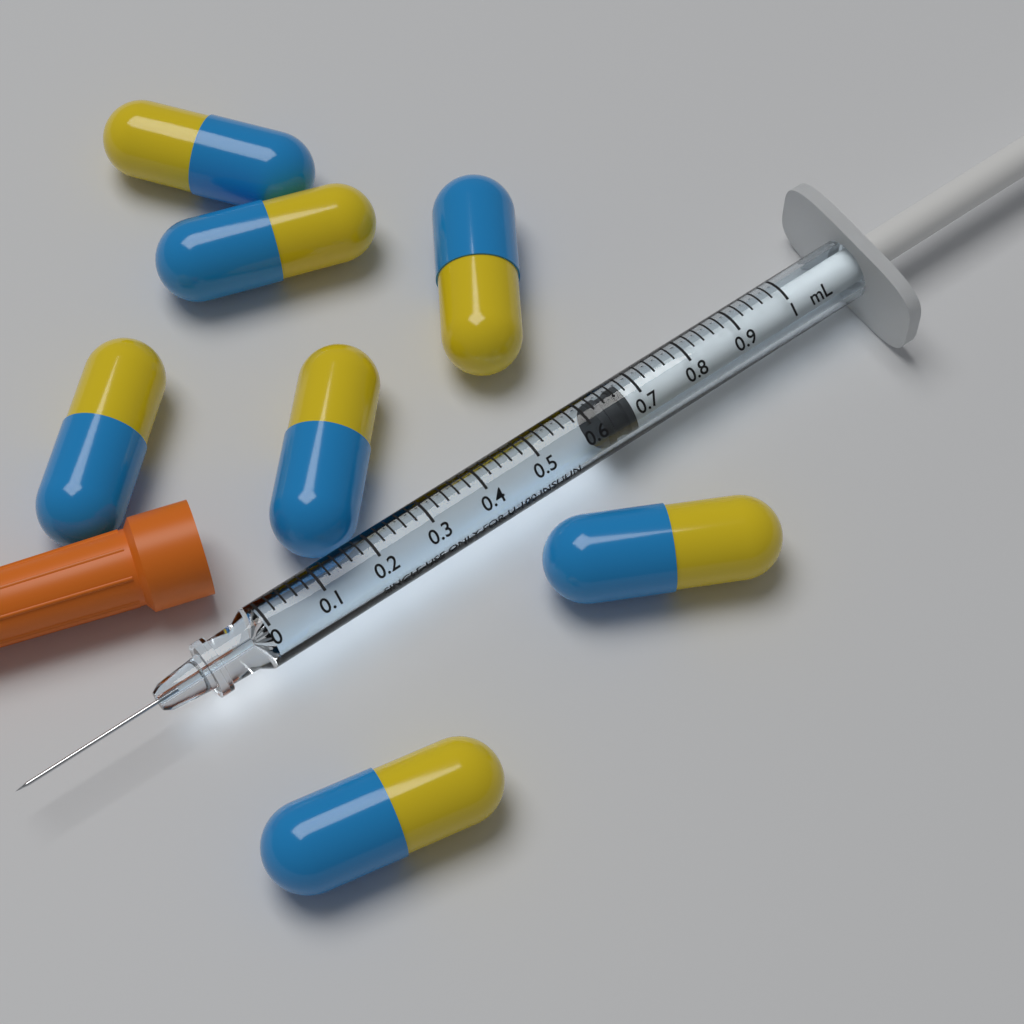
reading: 0.62 mL
